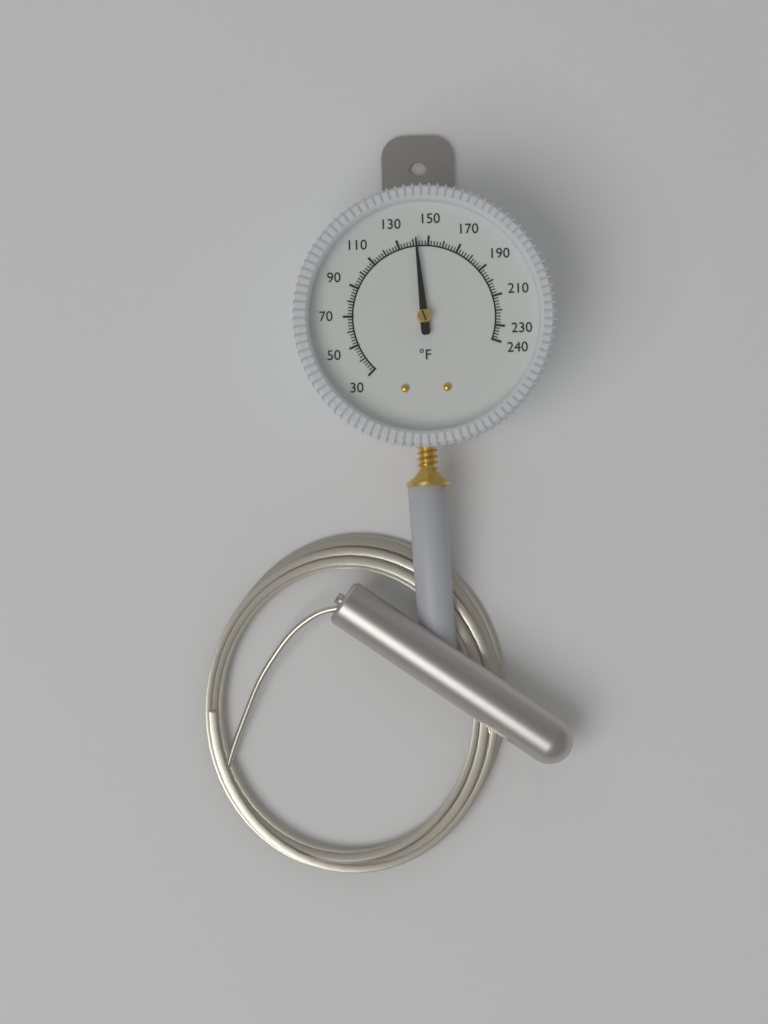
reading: 142 °F
